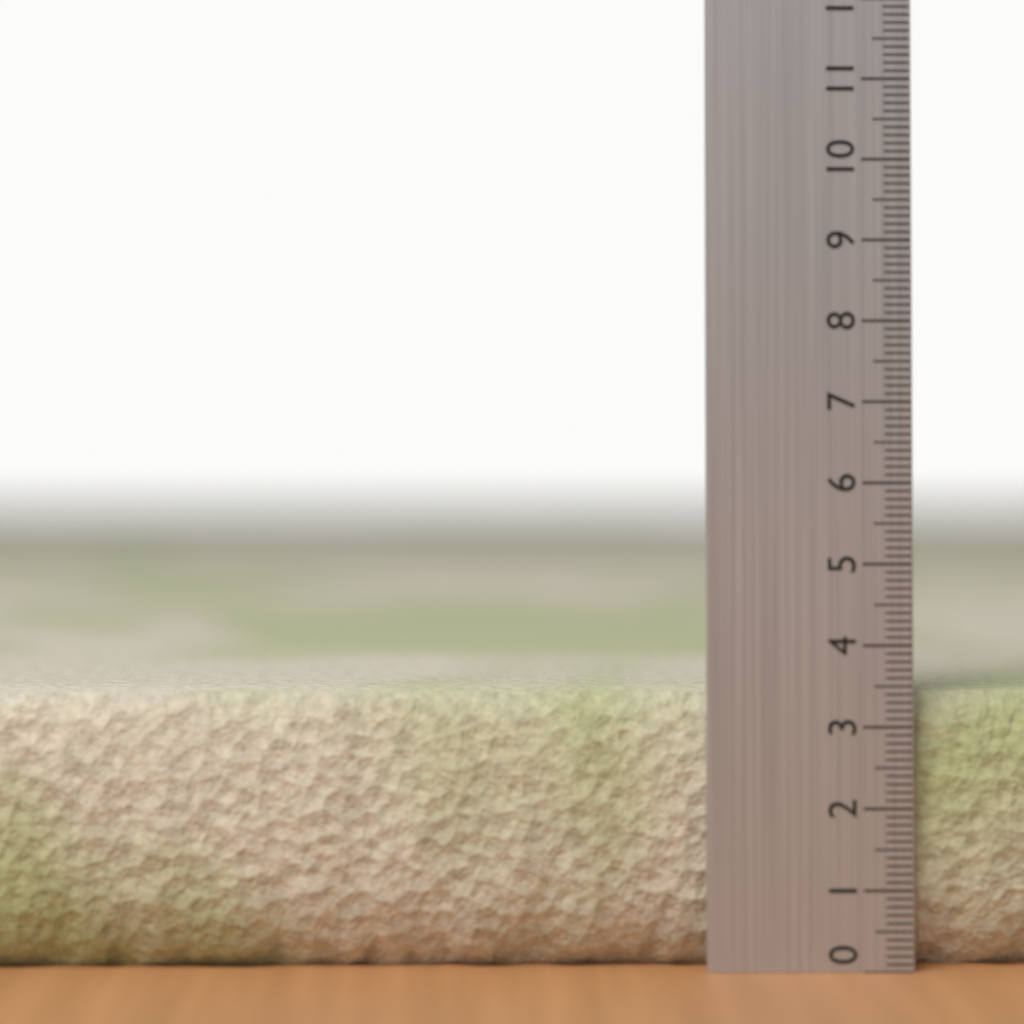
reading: 3.4 (no unit)
